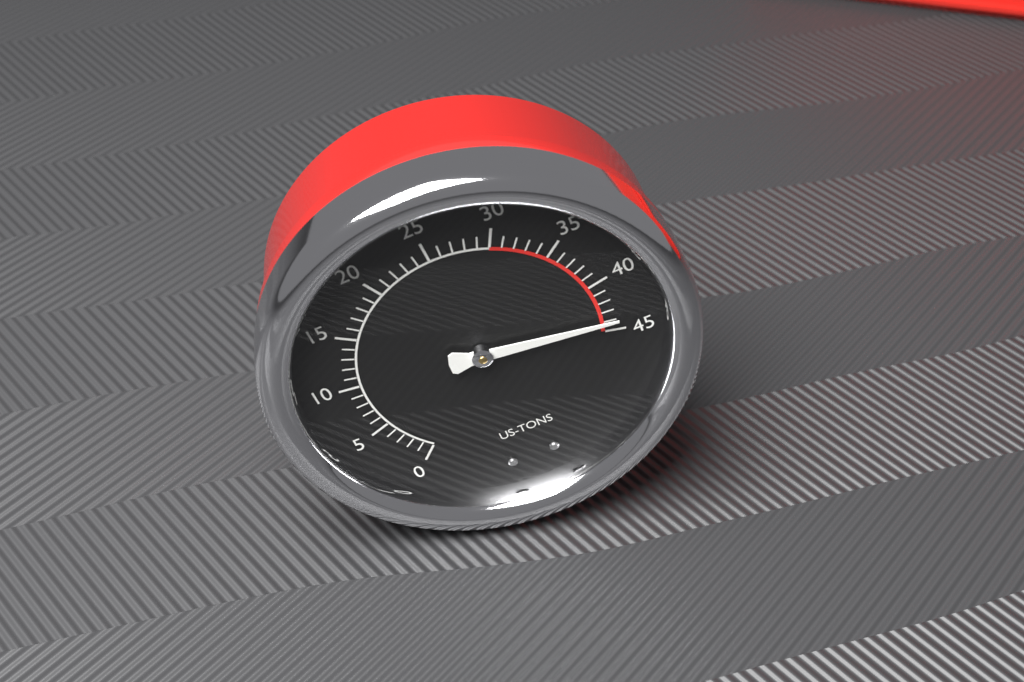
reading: 44 US tons
